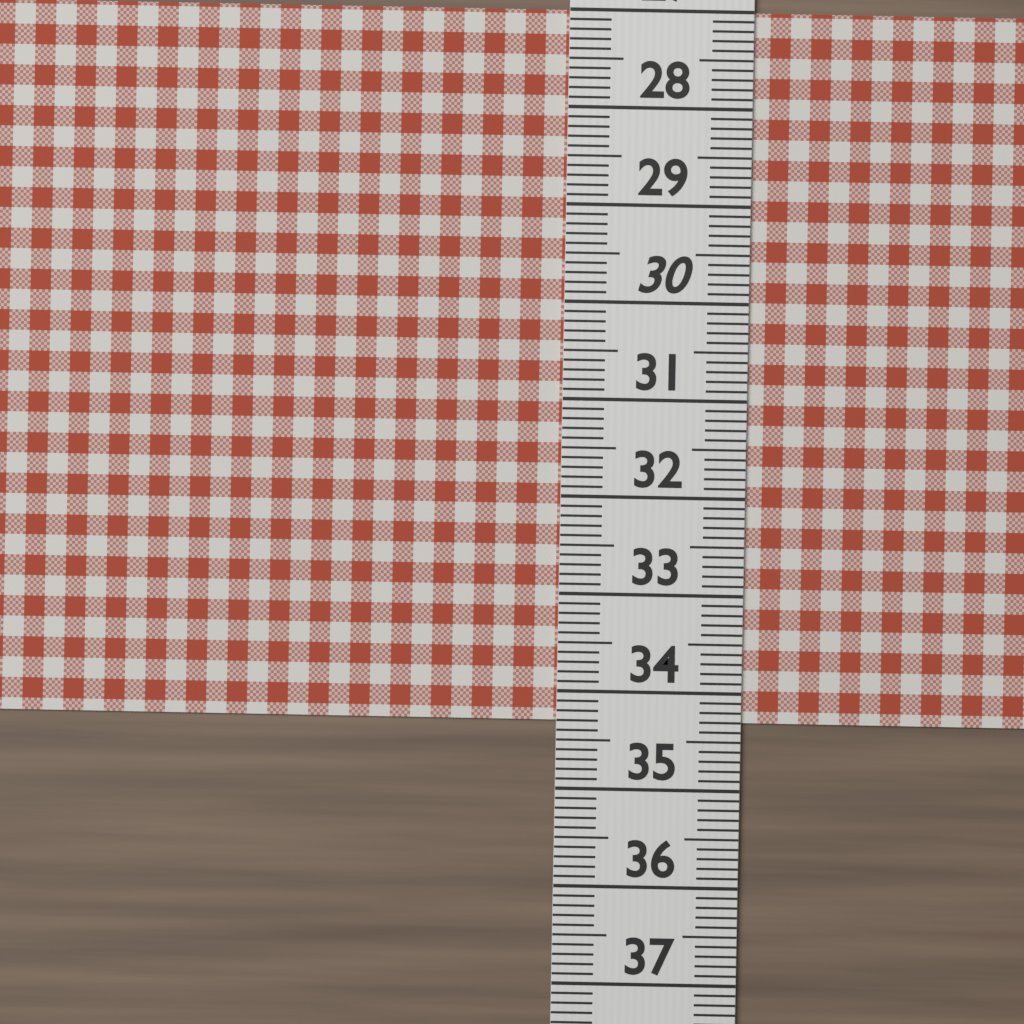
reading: 34.3 (no unit)
